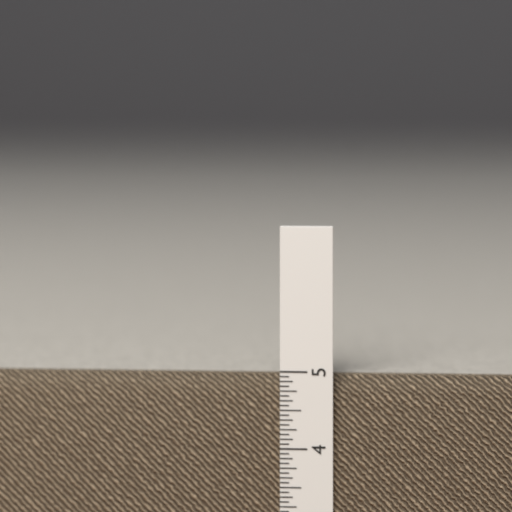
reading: 4.9375 in
